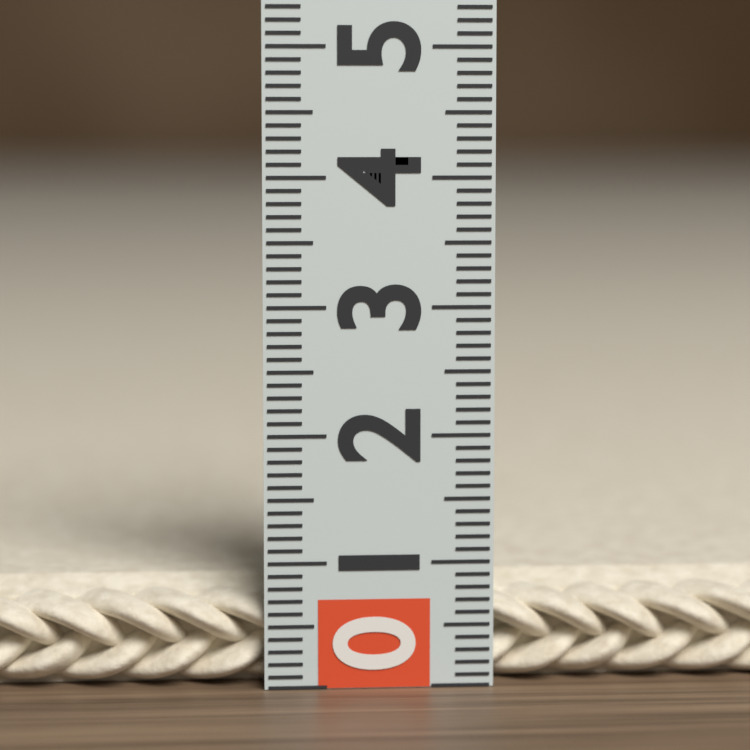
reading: 0.8 (no unit)
